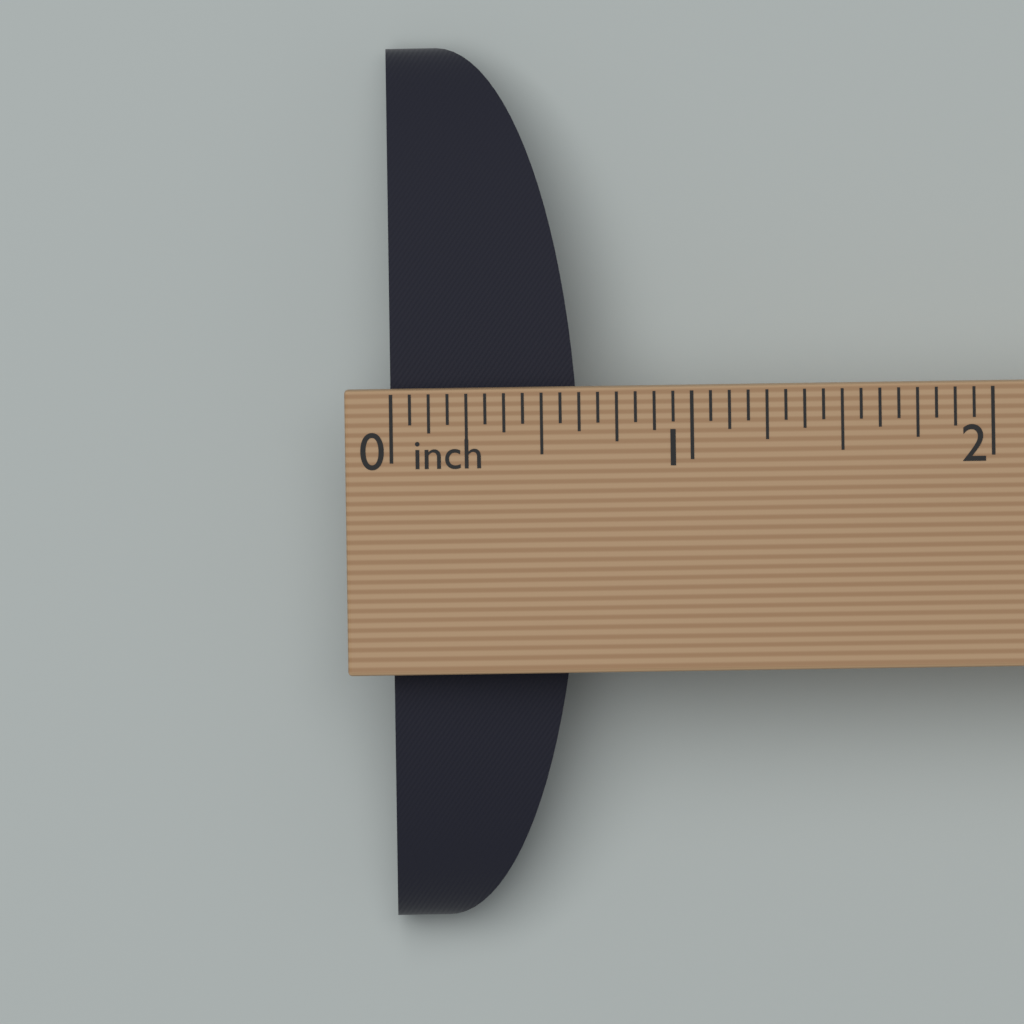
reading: 0.6250 in
